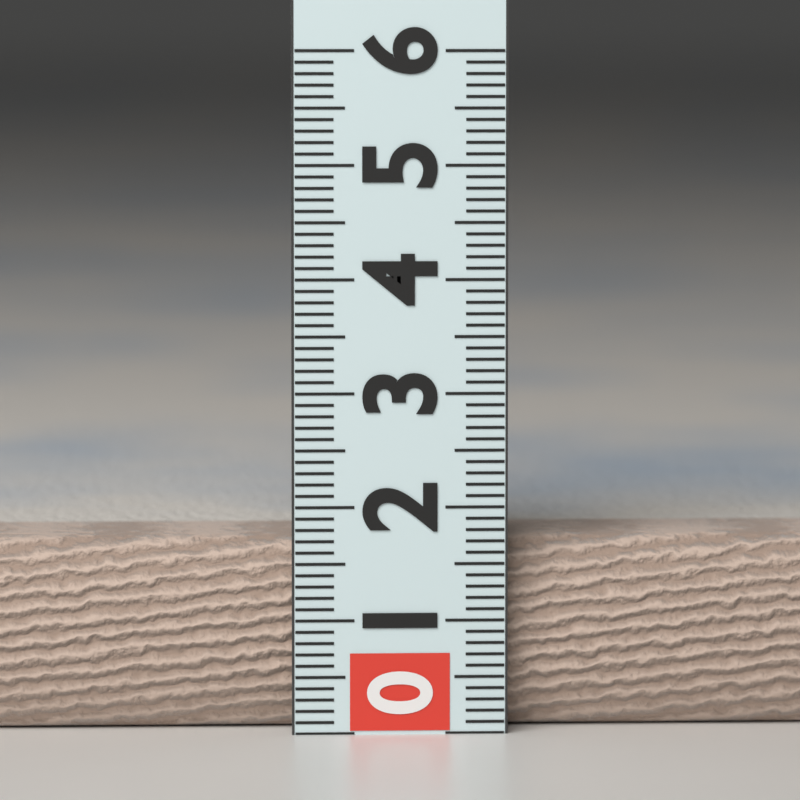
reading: 1.7 (no unit)
